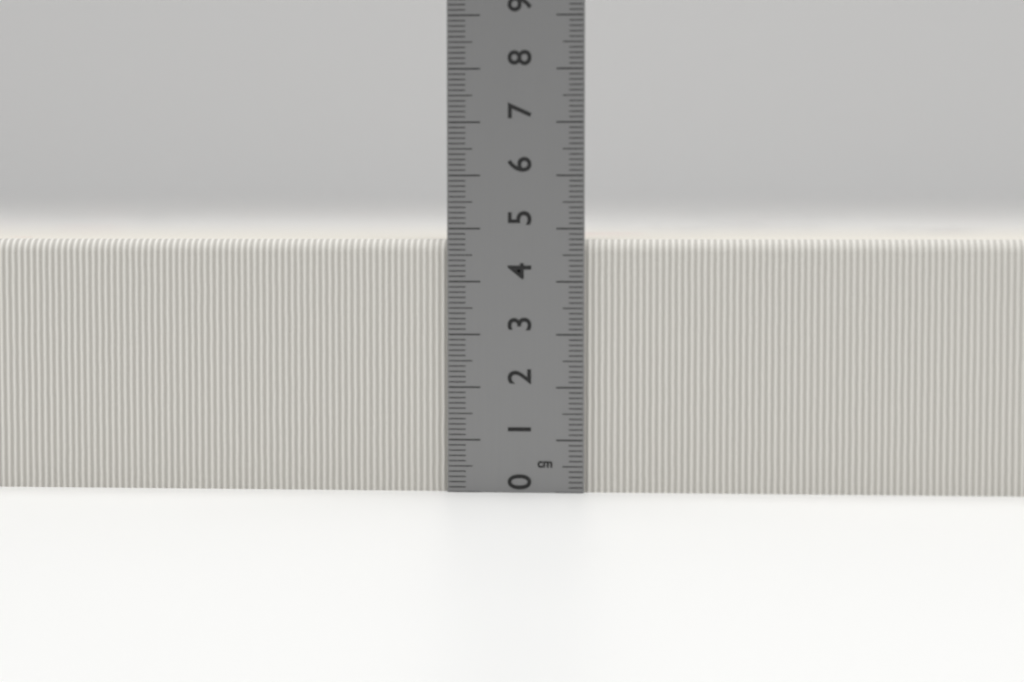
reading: 4.8 cm
